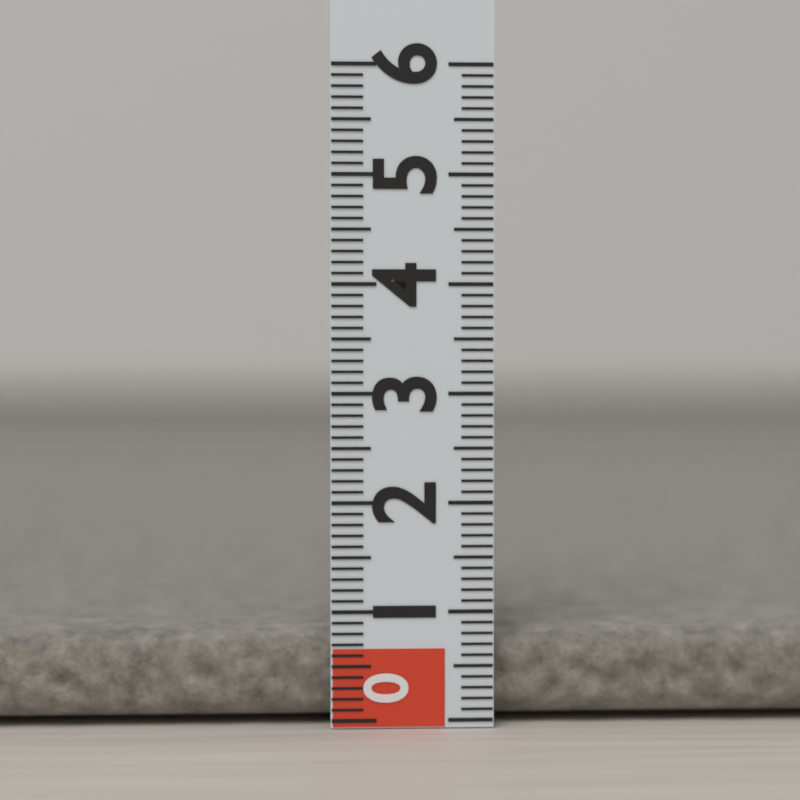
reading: 0.8 (no unit)
